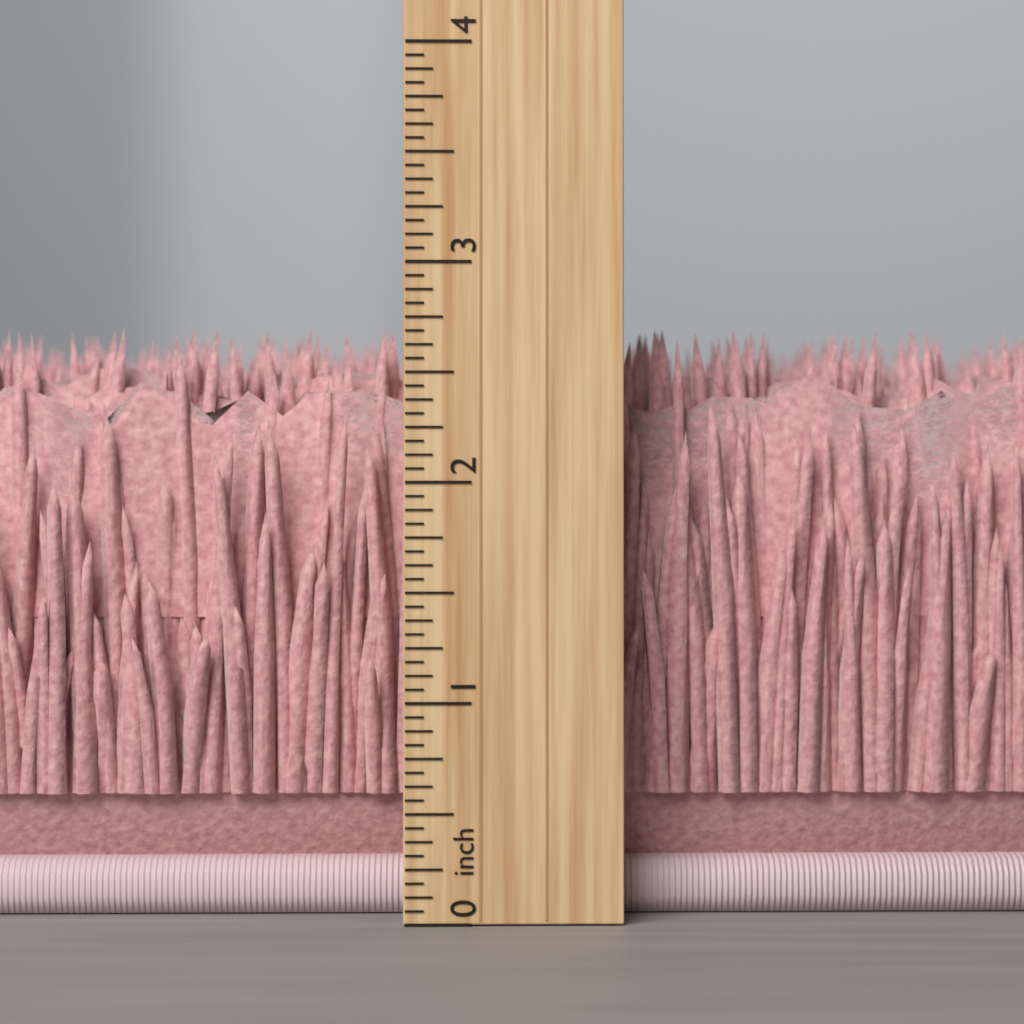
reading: 2.7500 inch
